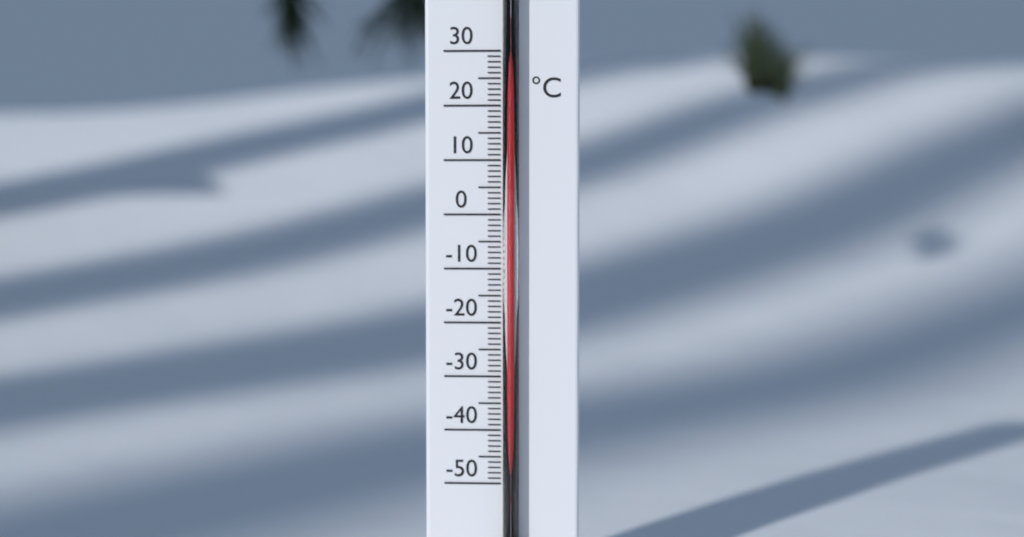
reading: 29 °C
